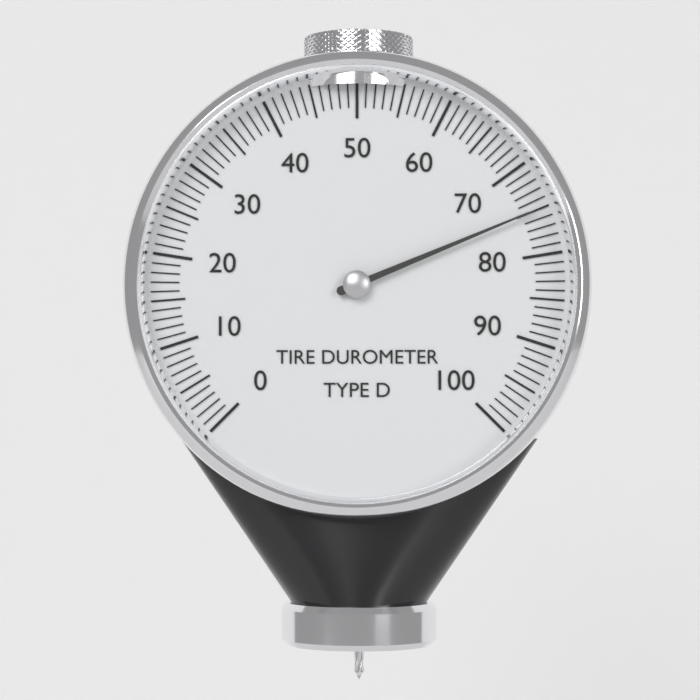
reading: 75 (no unit)
